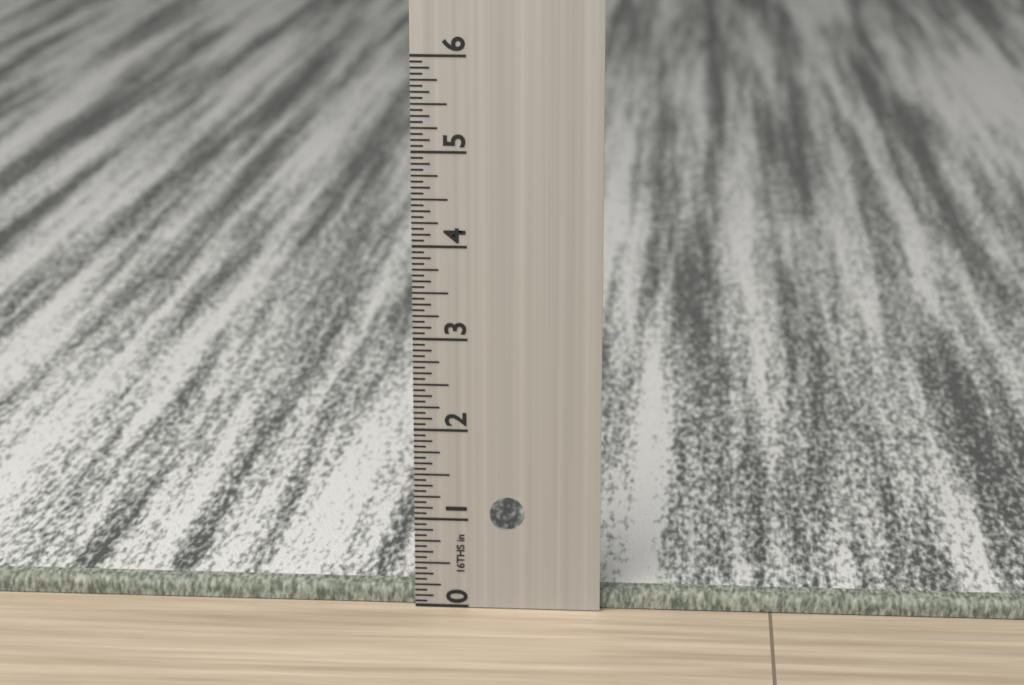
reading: 0.1875 in
